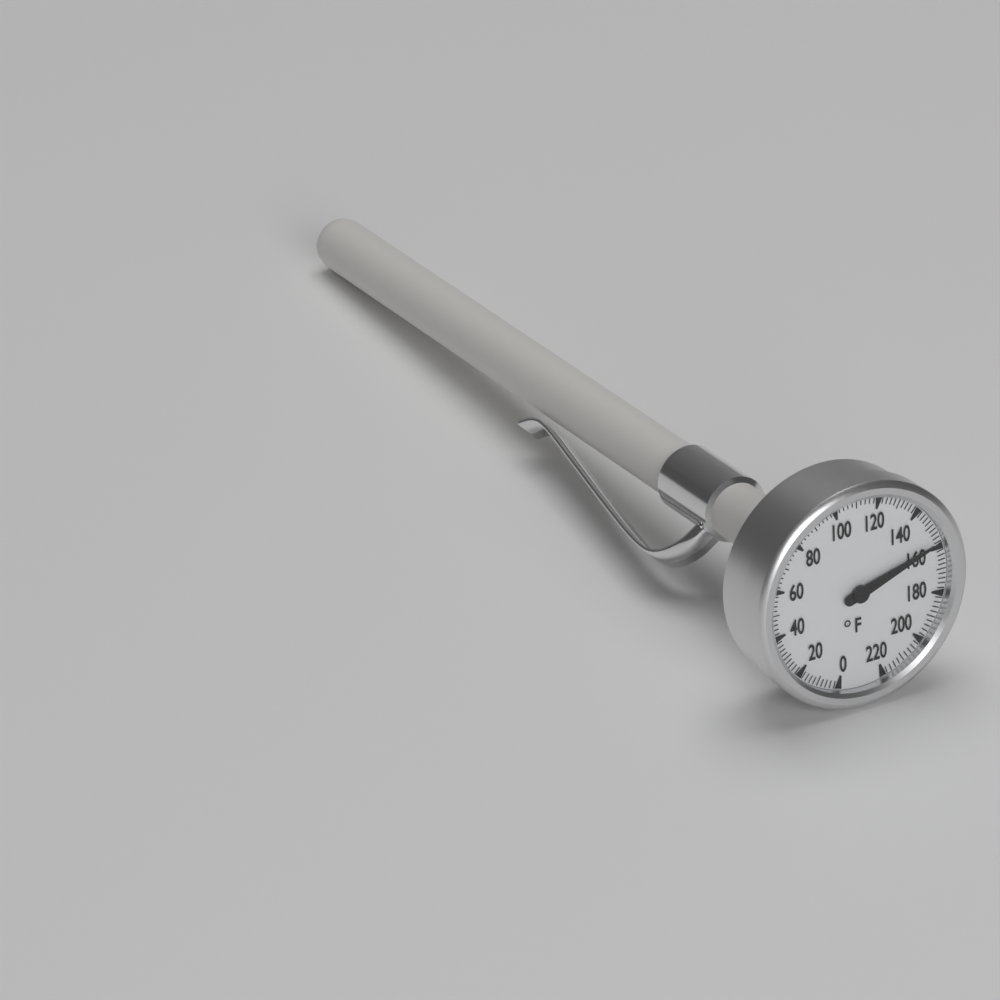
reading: 158 °F
